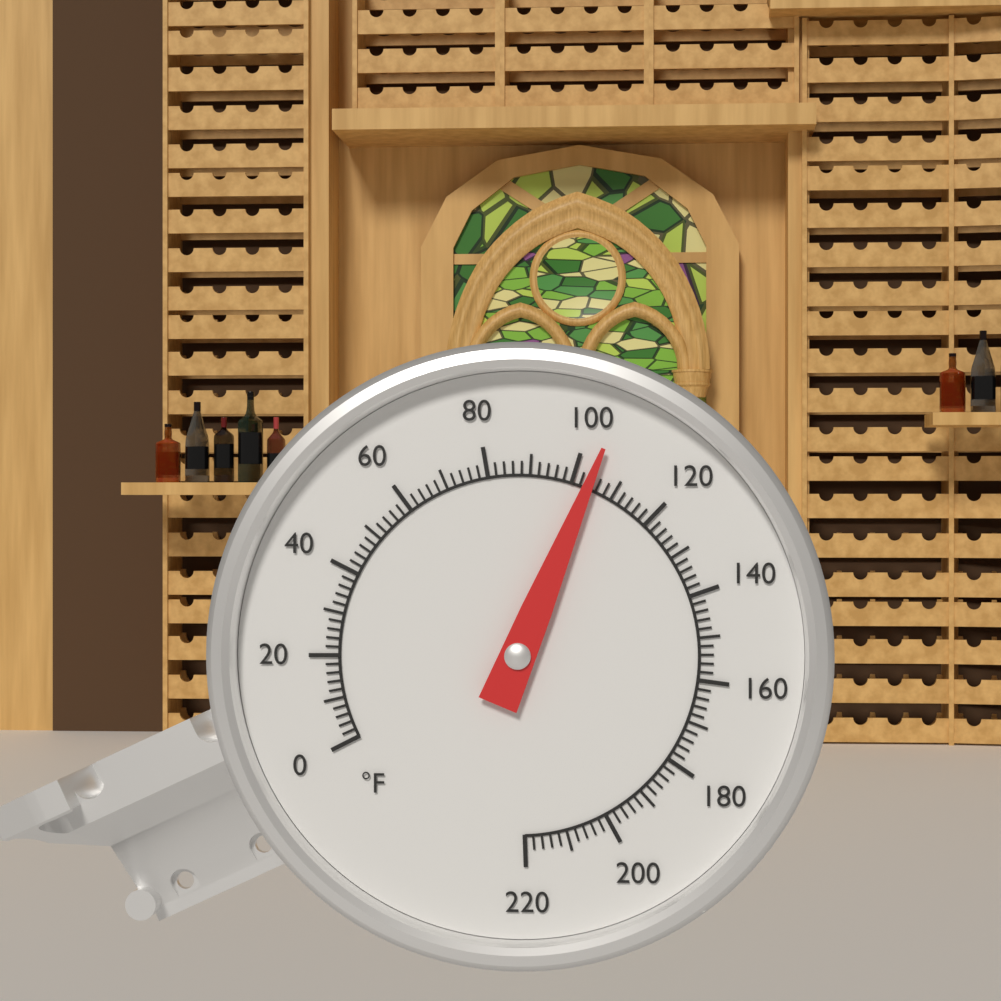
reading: 104 °F
